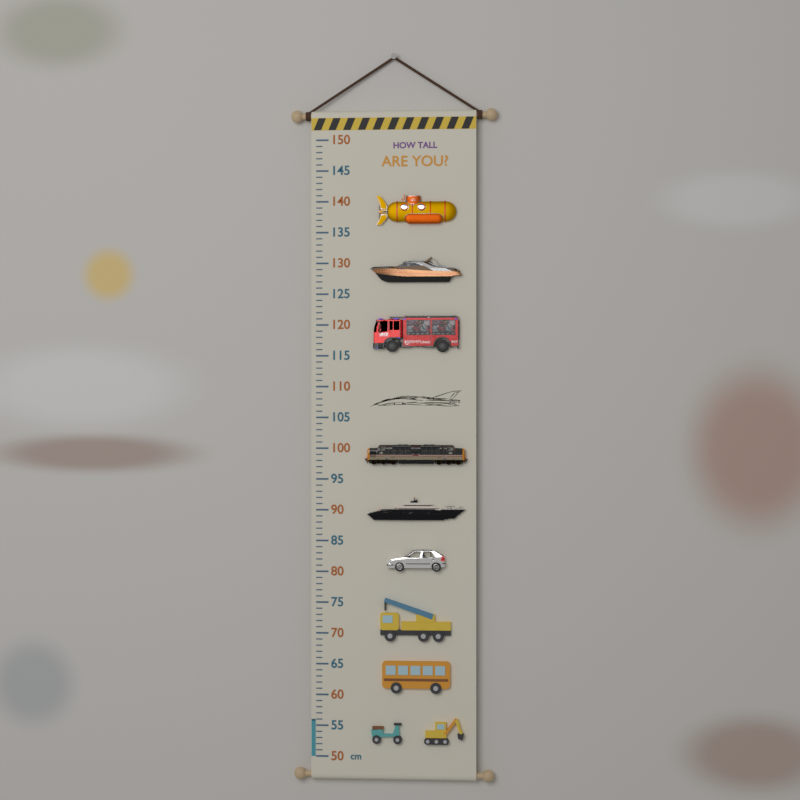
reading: 56 cm
